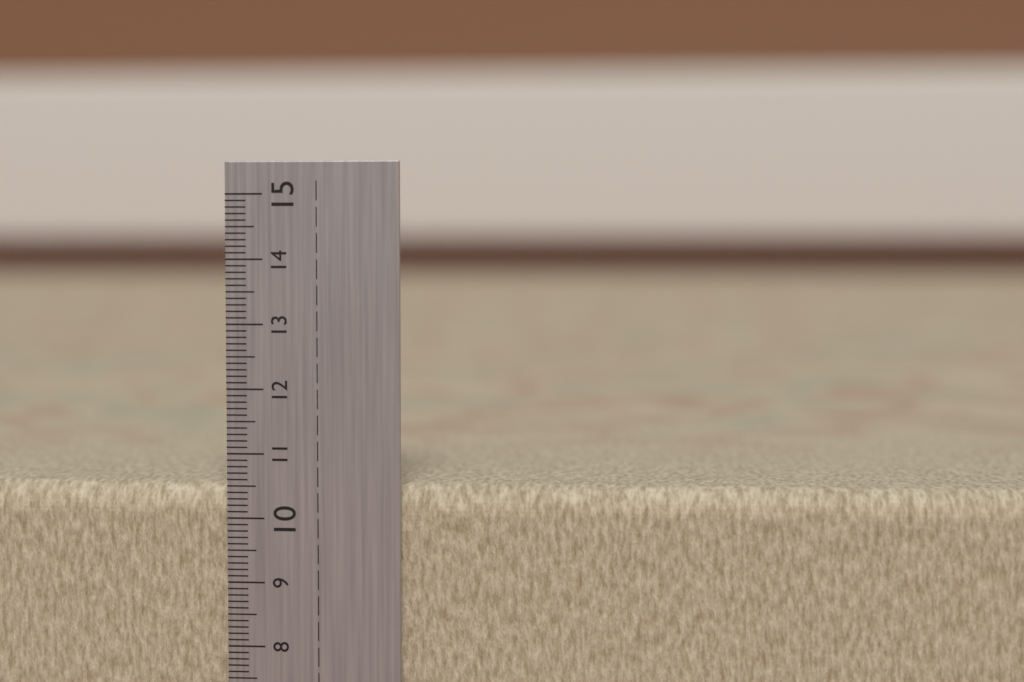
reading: 10.5 cm
